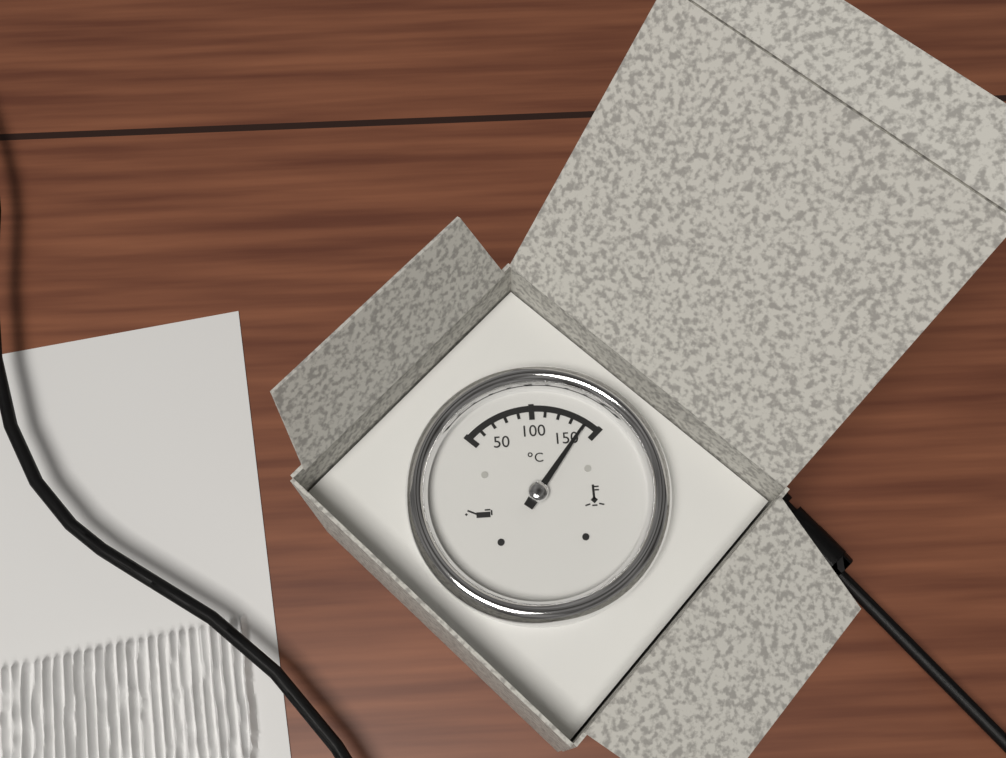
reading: 140 °C
